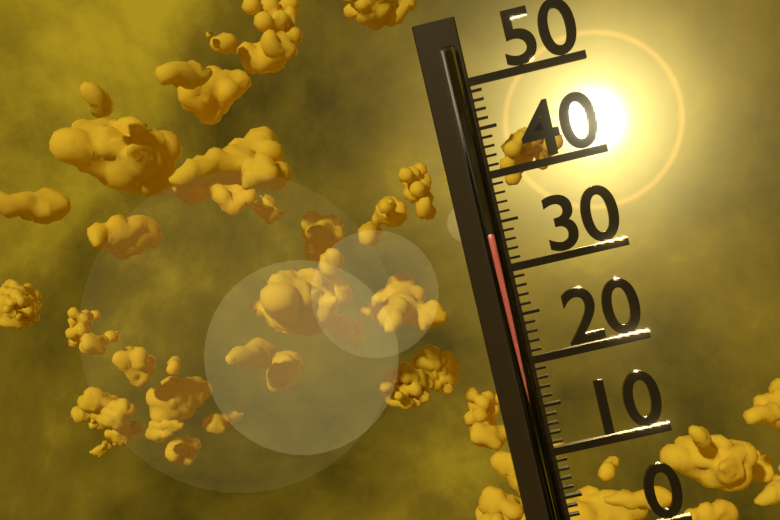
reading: 34 (no unit)
